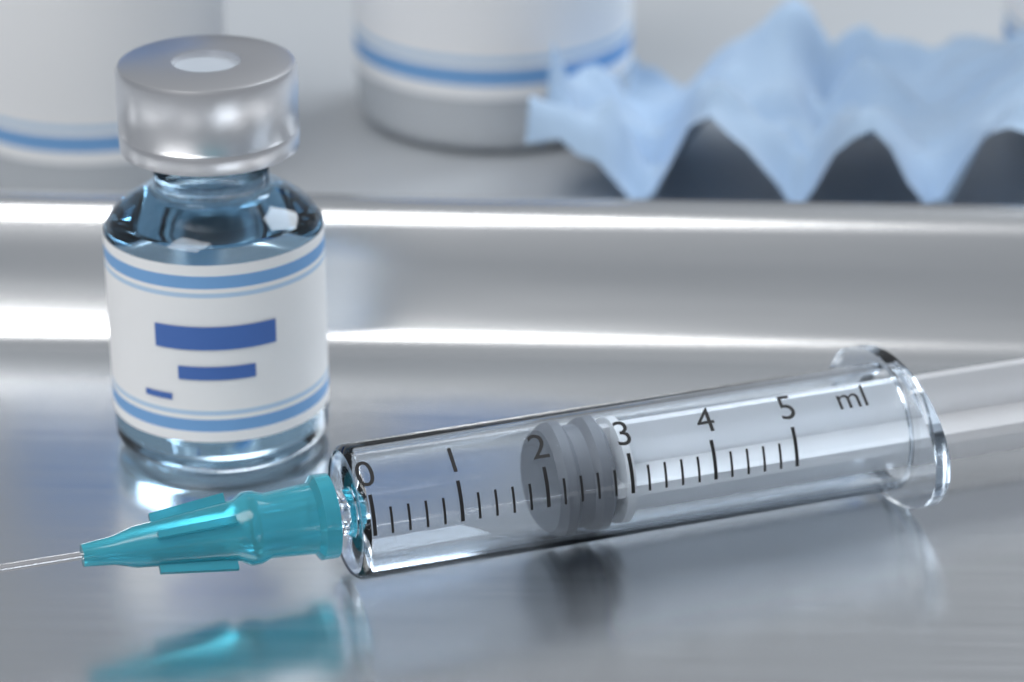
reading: 2.2 ml
